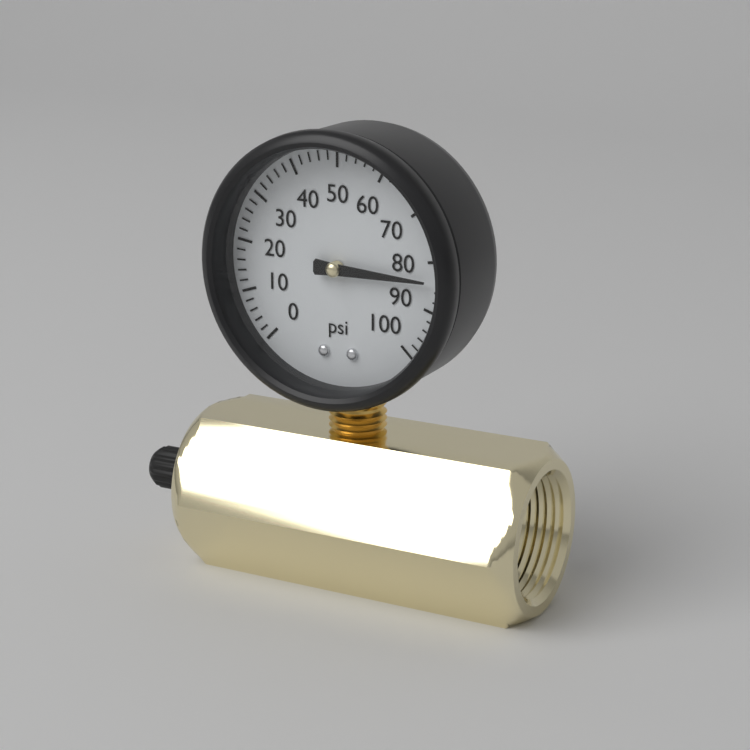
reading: 84 psi
